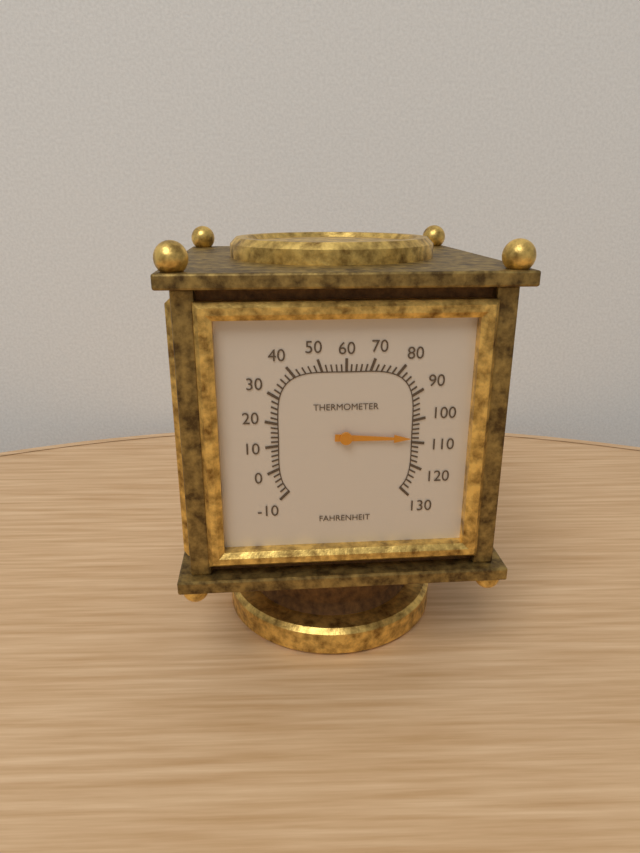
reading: 108 °F
